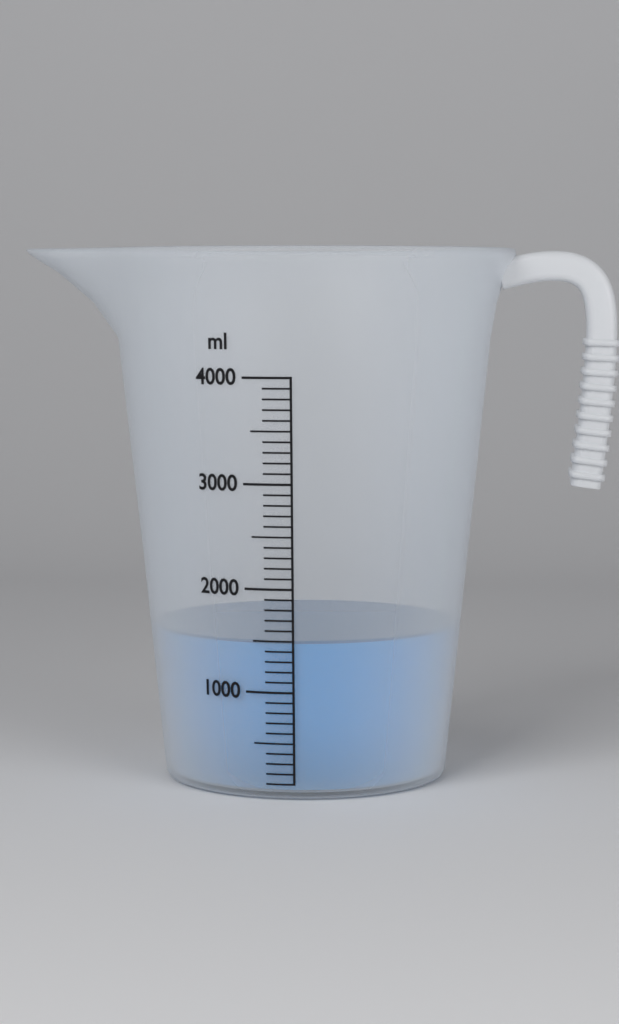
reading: 1500 ml
